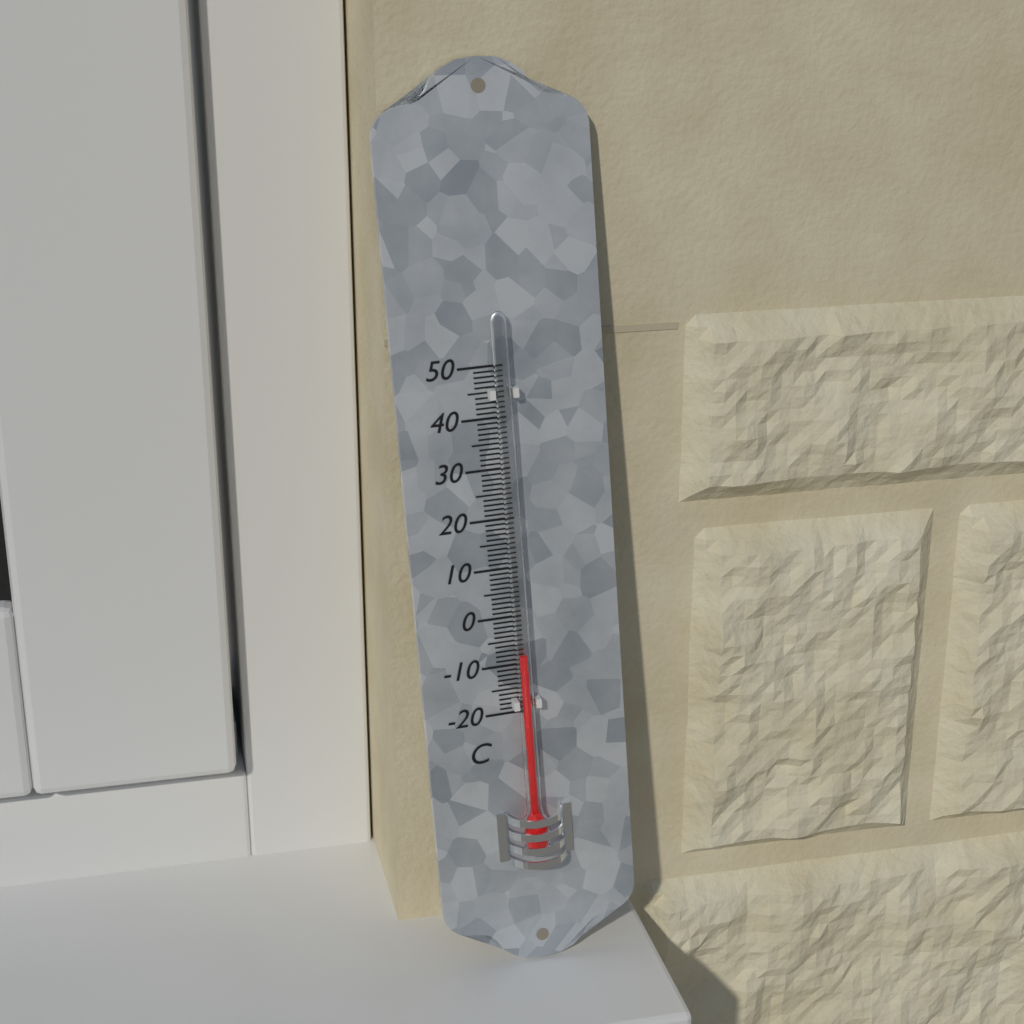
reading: -8 °C
